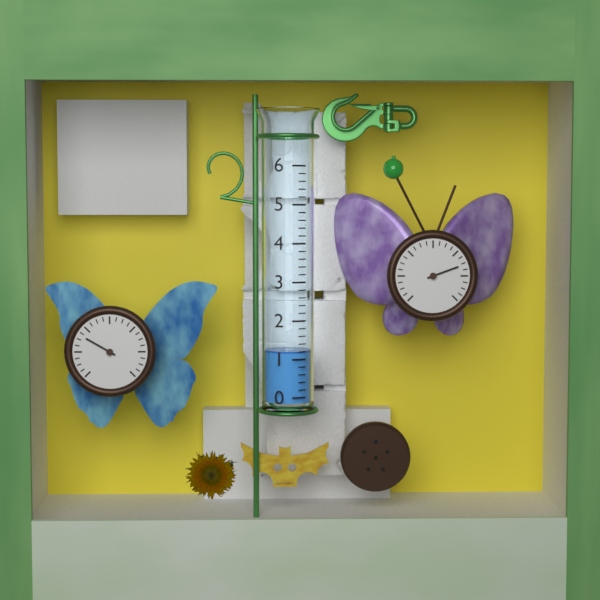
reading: 1.2 (no unit)
